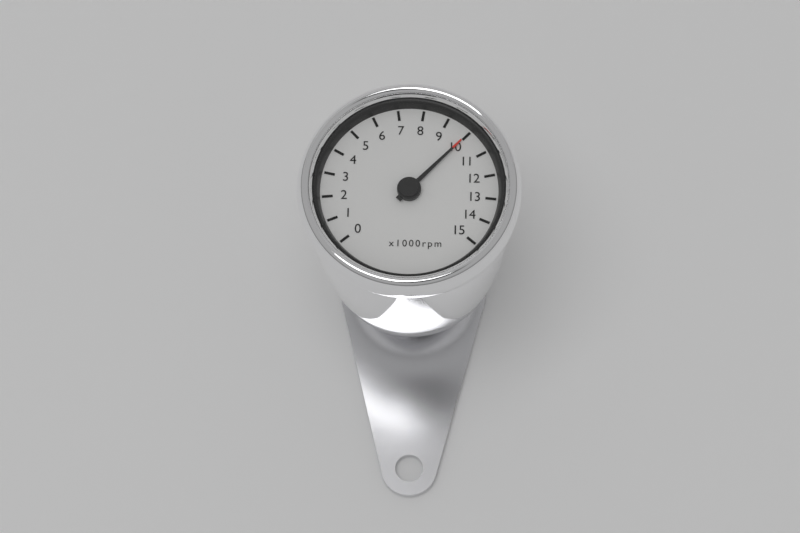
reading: 10000 rpm
